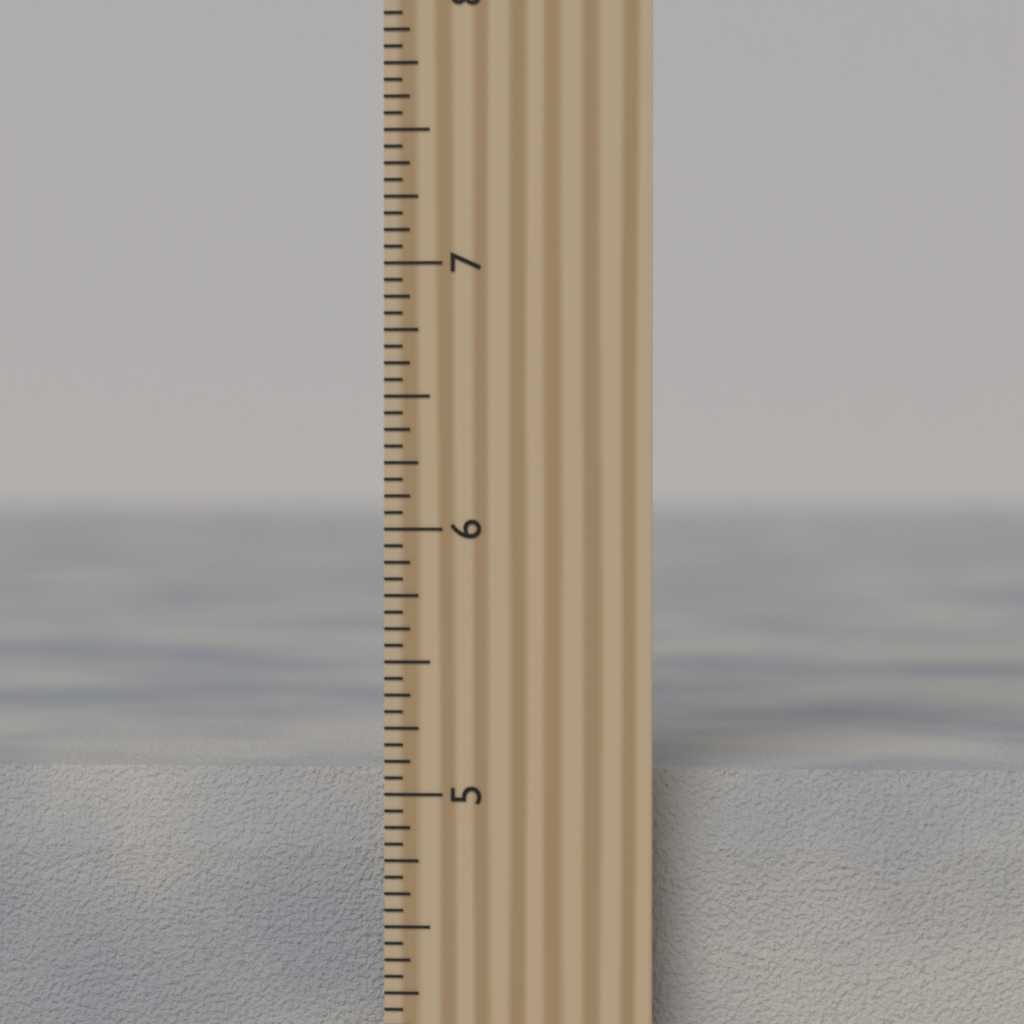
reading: 5.0625 inch
